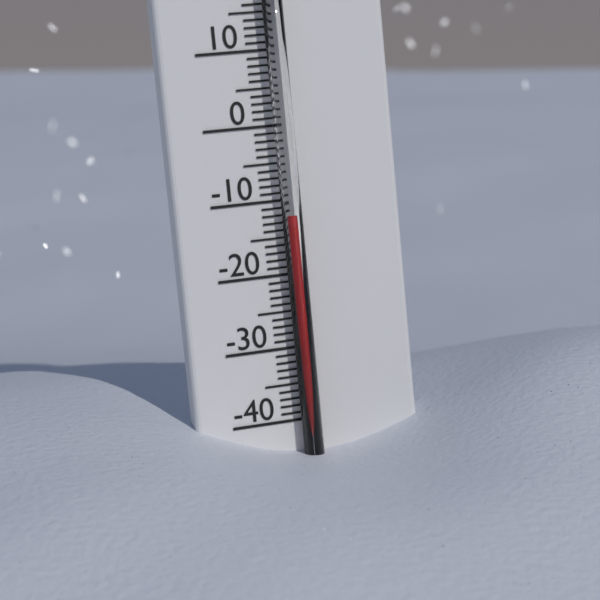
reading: -12 °C
